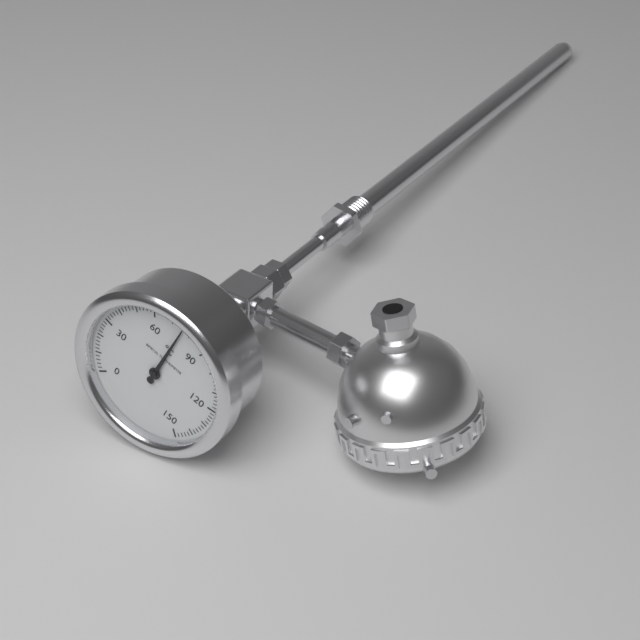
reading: 76 °C
